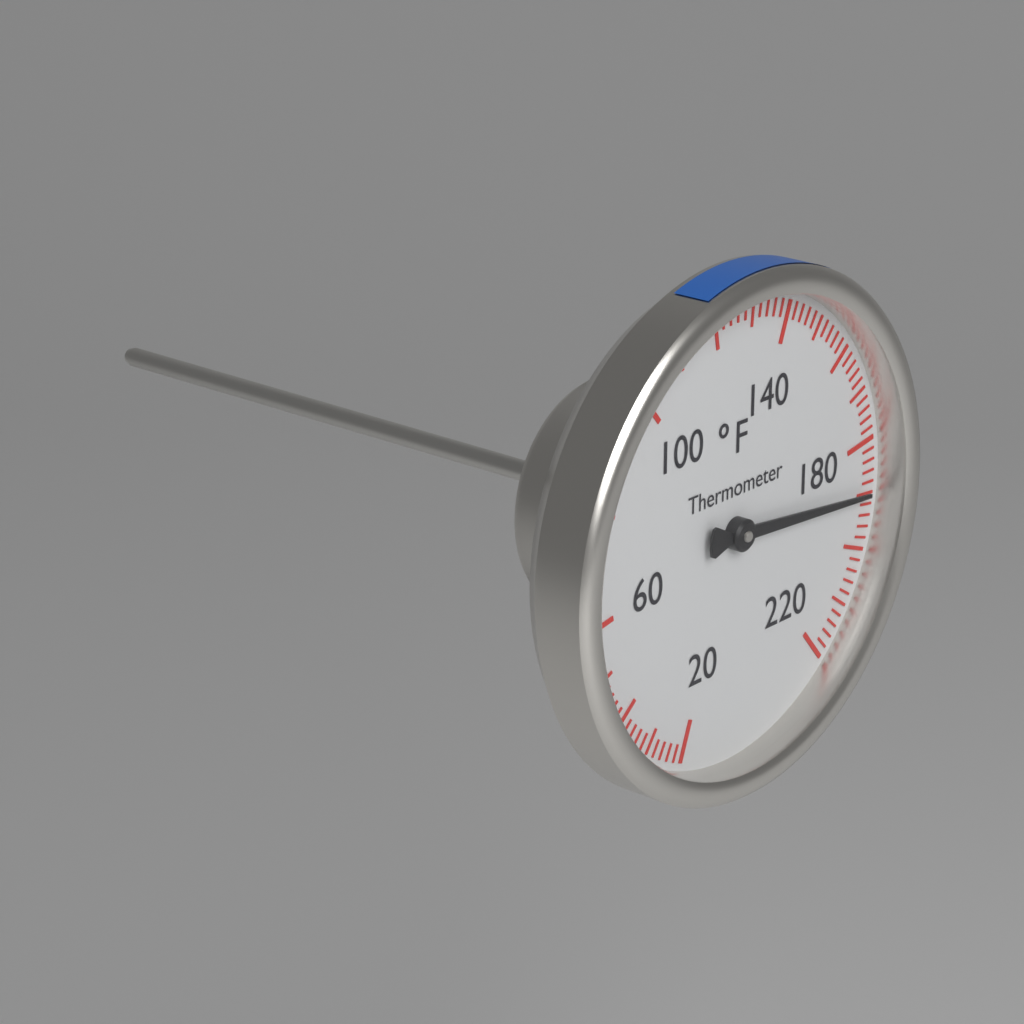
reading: 190 °F
